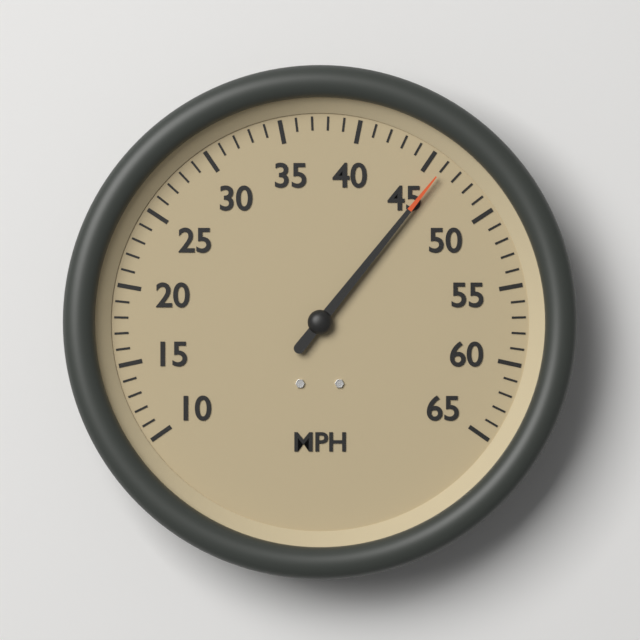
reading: 46 MPH
